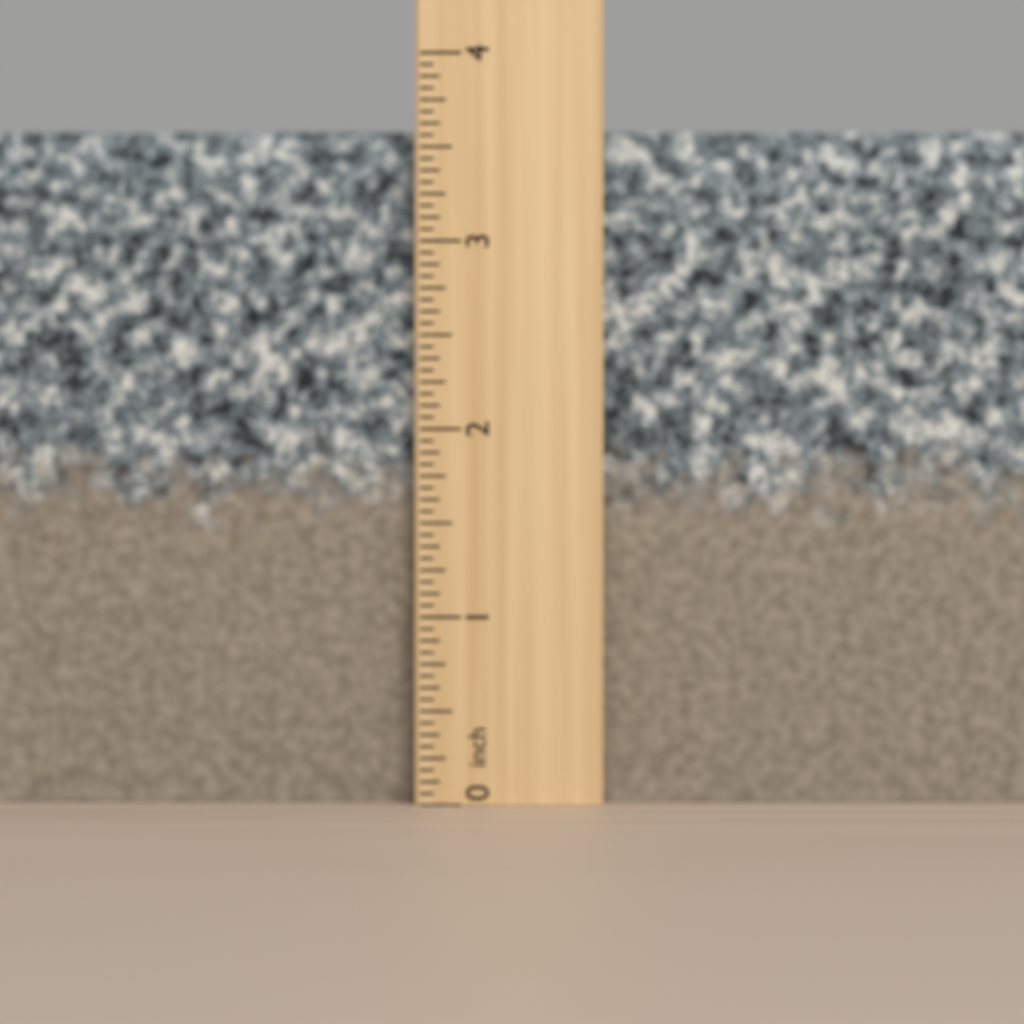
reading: 3.6250 inch
